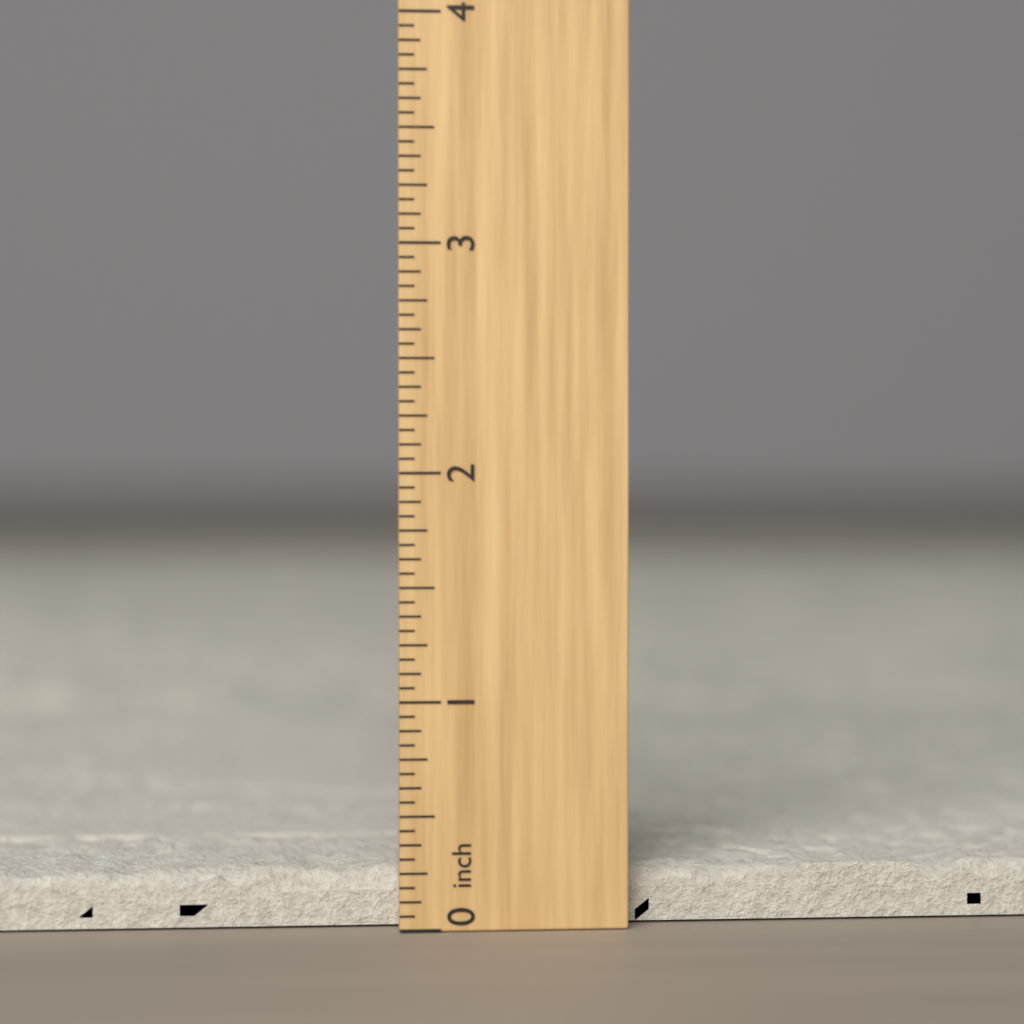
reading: 0.2500 inch
